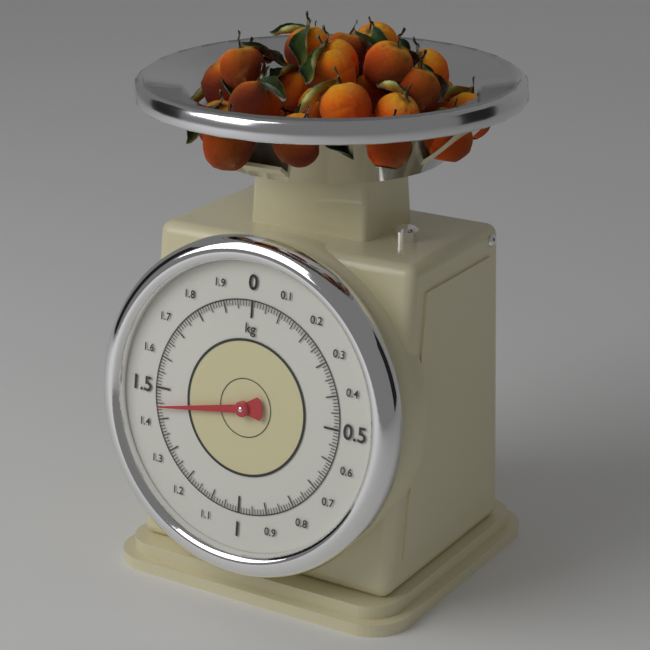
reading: 1.44 kg
